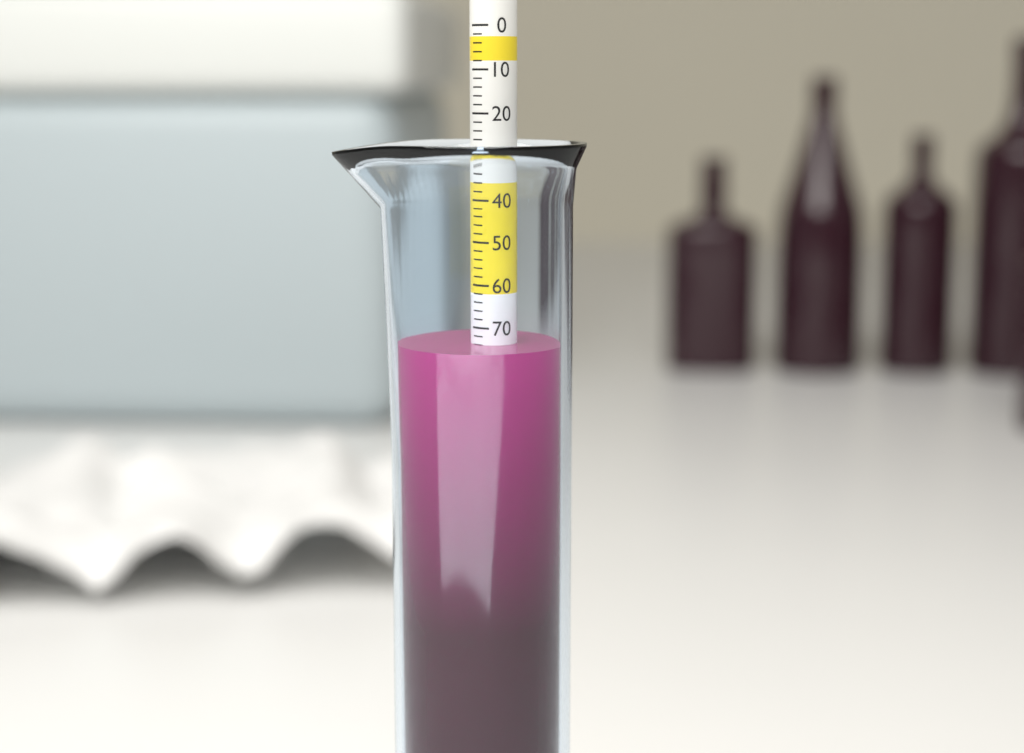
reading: 74 (no unit)
